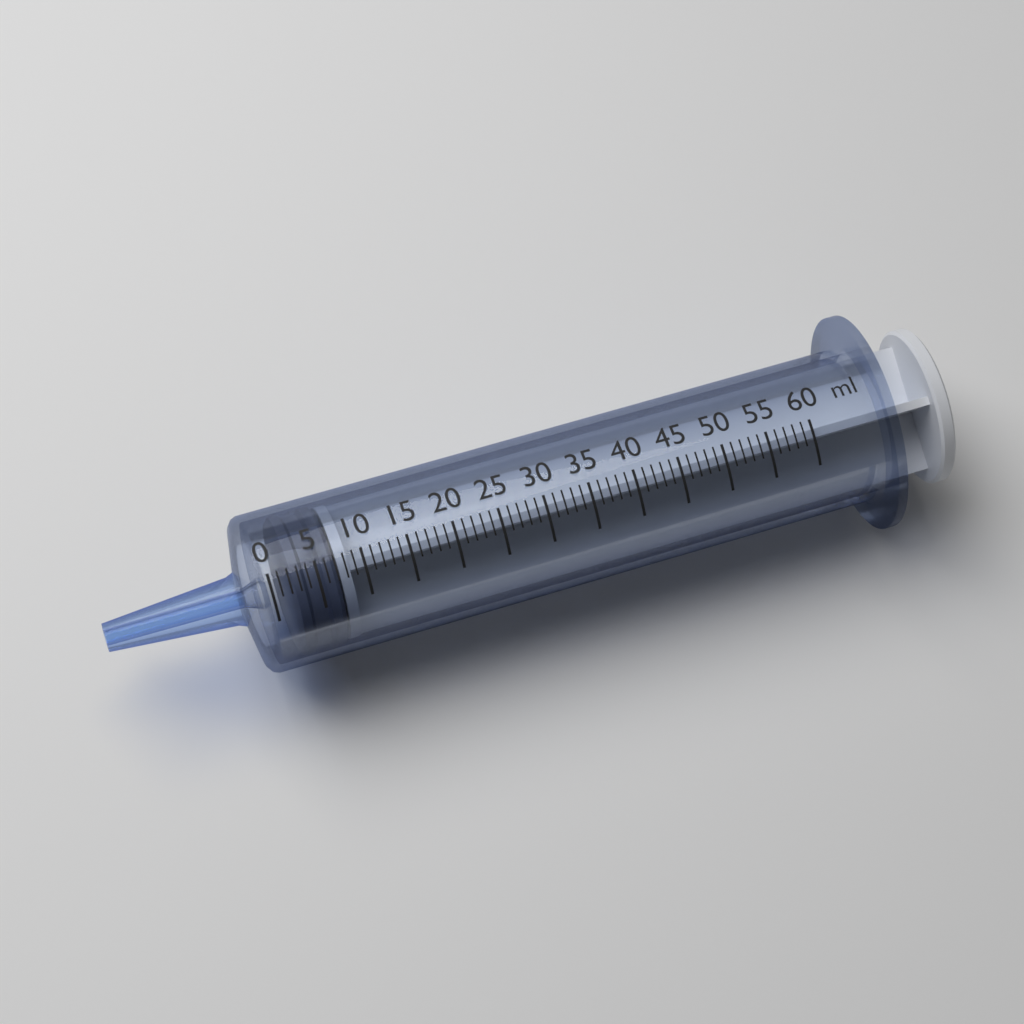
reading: 2 ml
